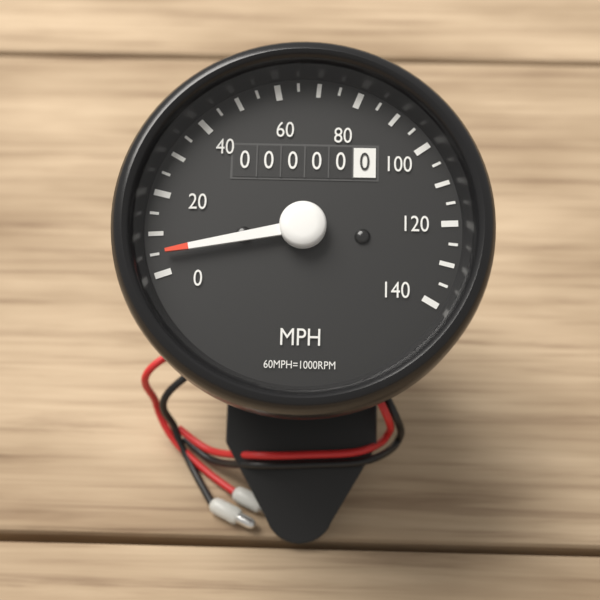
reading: 5 MPH
